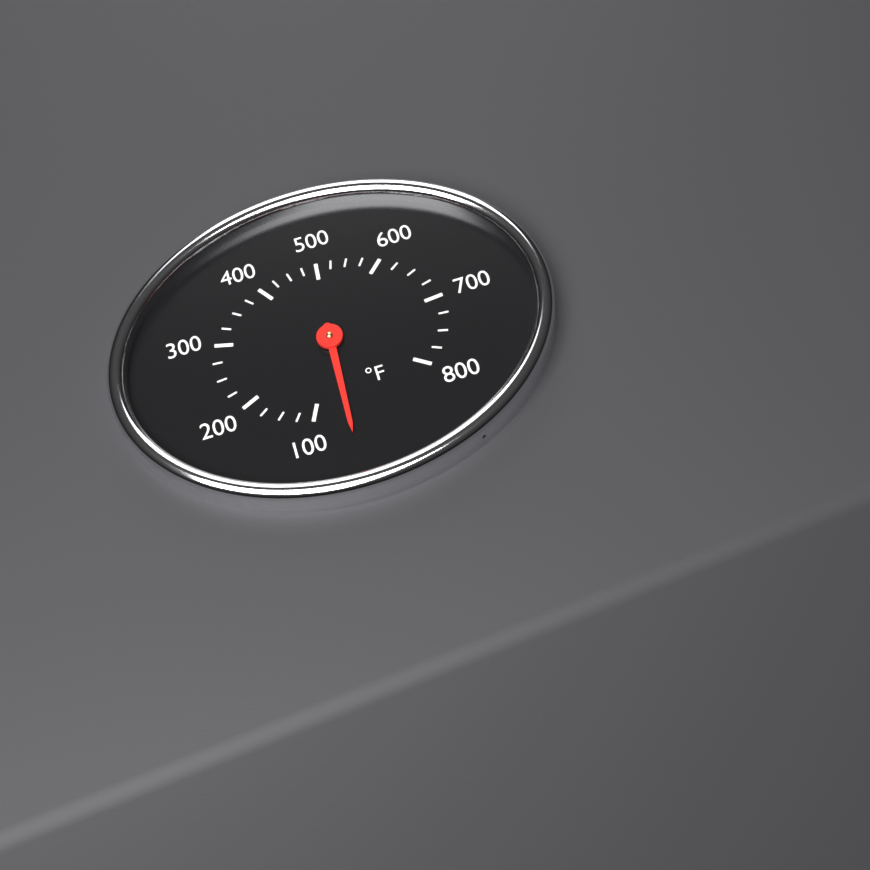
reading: 45 °F
